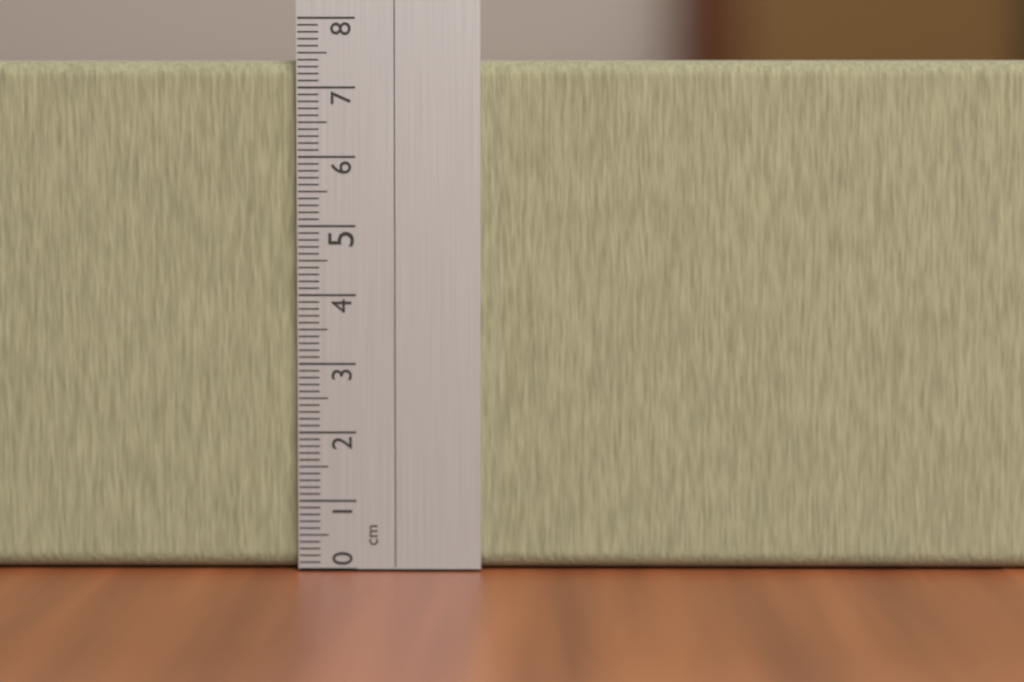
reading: 7.4 cm
